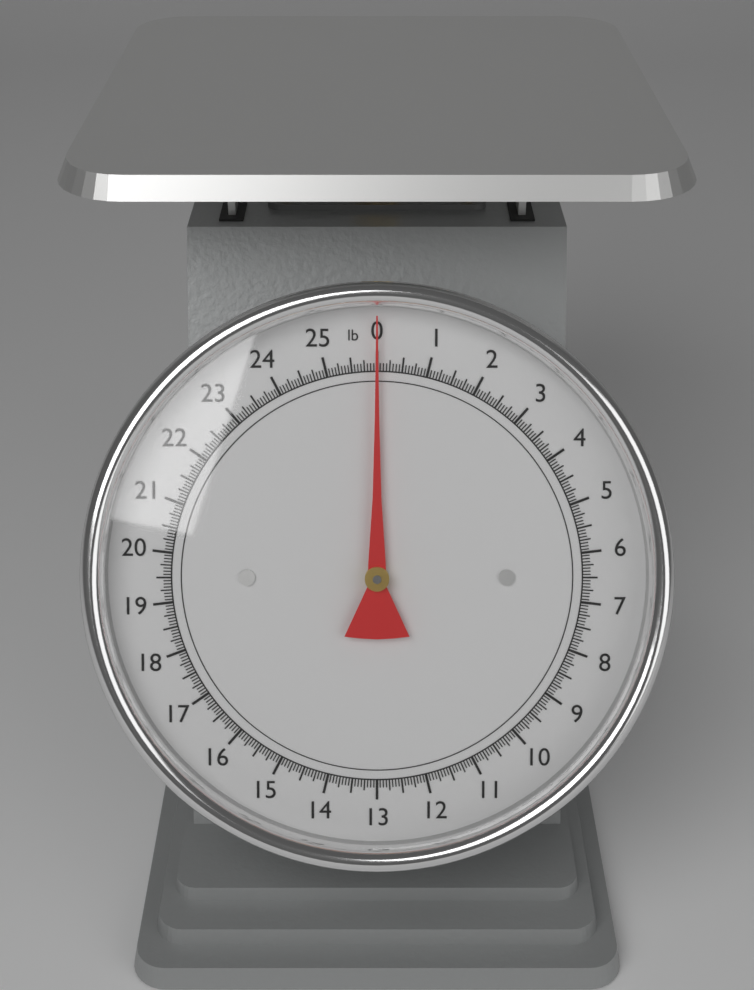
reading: 0.0000 lb
